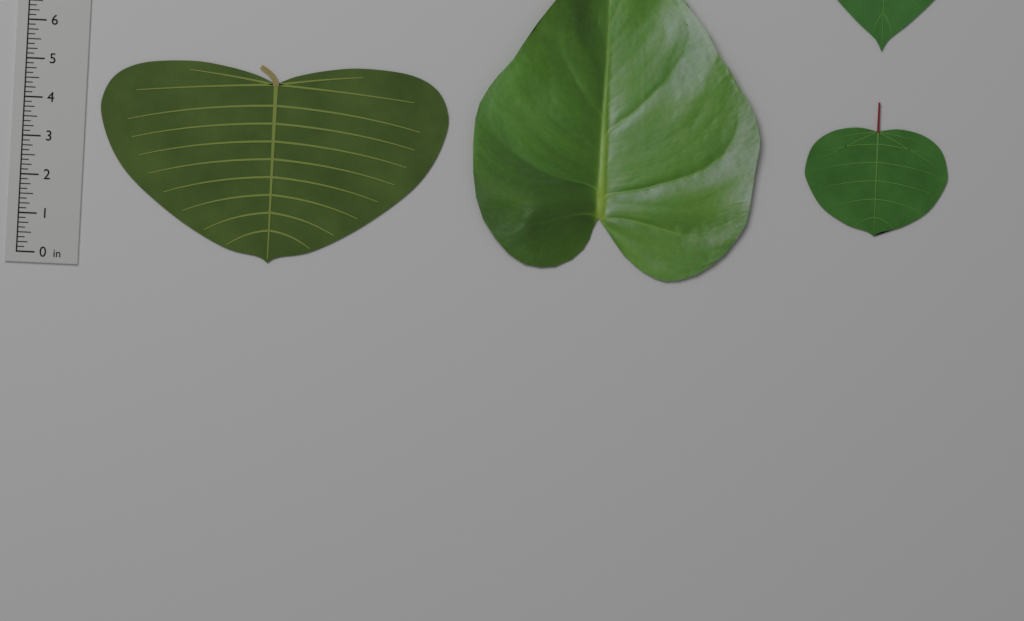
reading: 5.125 in
